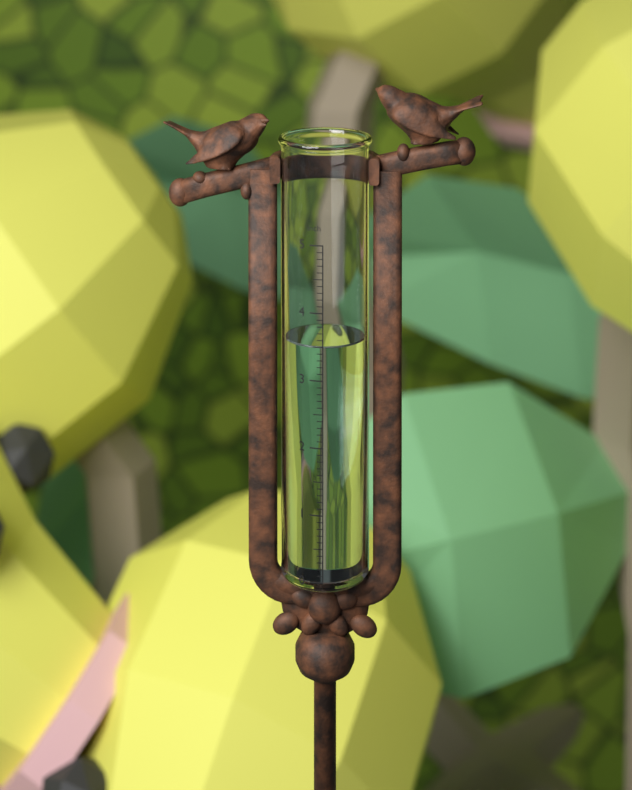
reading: 3.5 in
